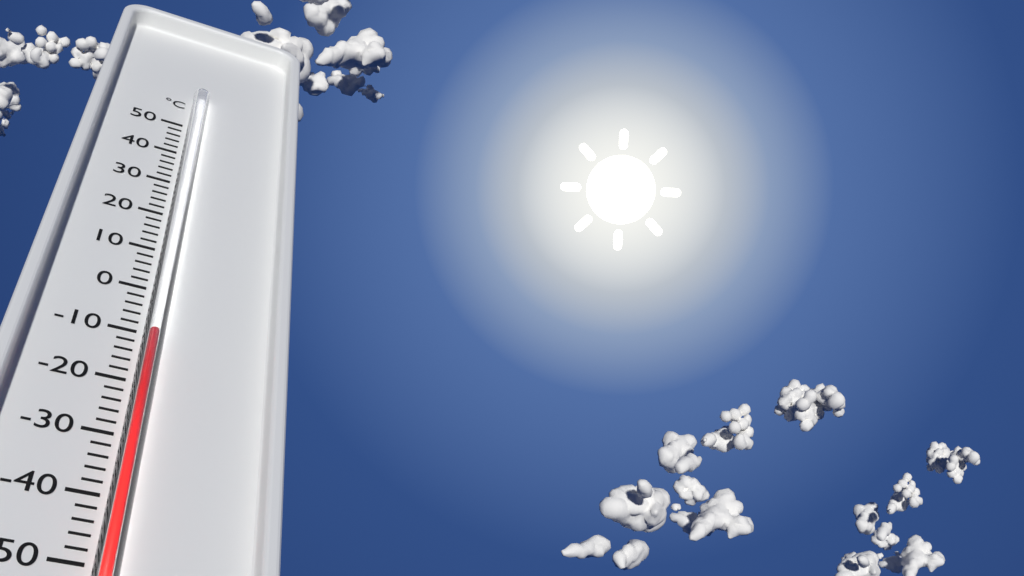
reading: -12 °C
